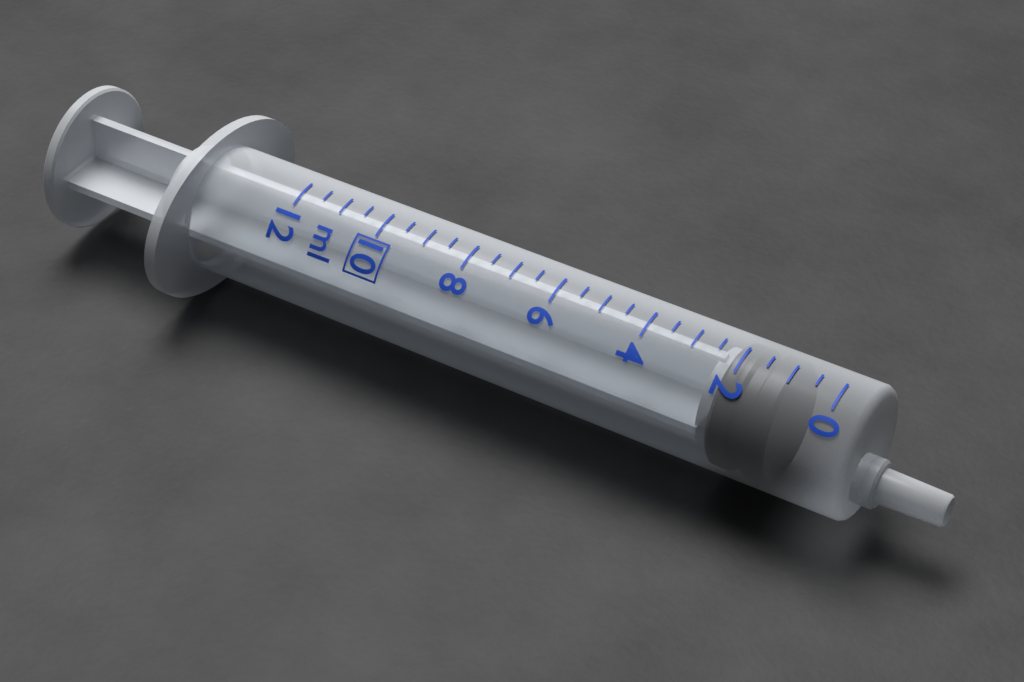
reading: 1.0 ml
